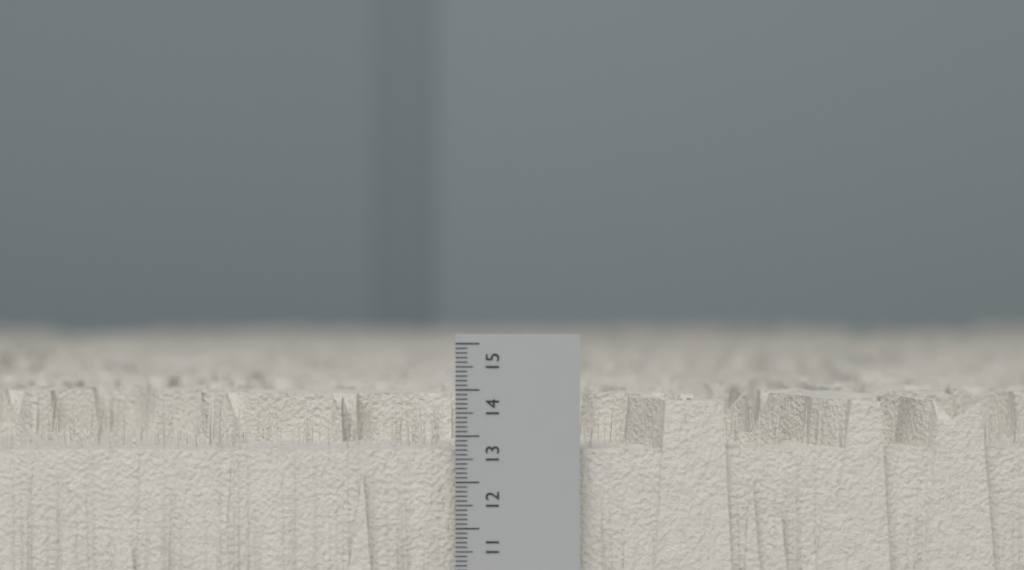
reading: 13.8 cm
